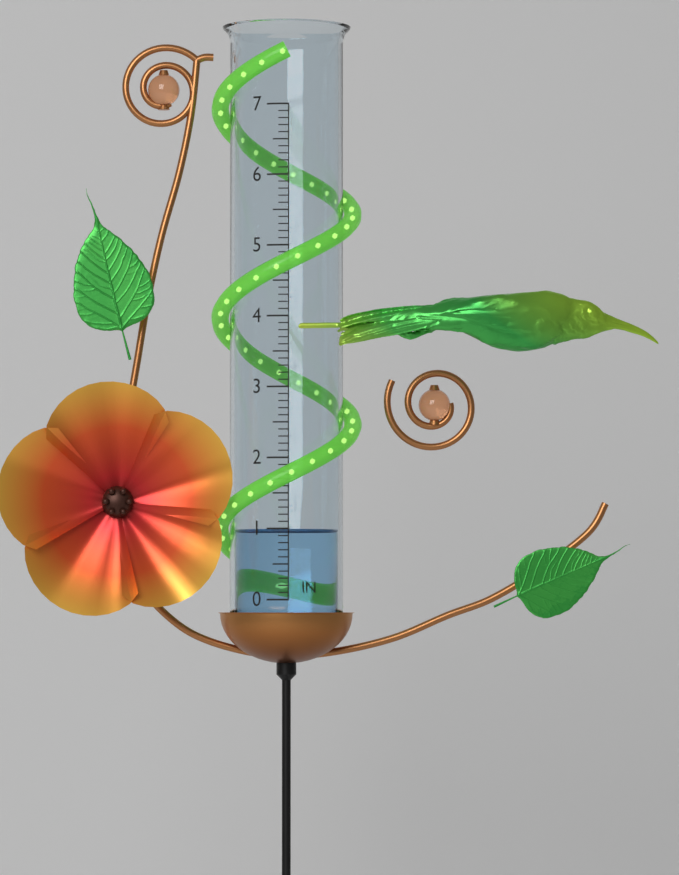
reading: 1.0 in
